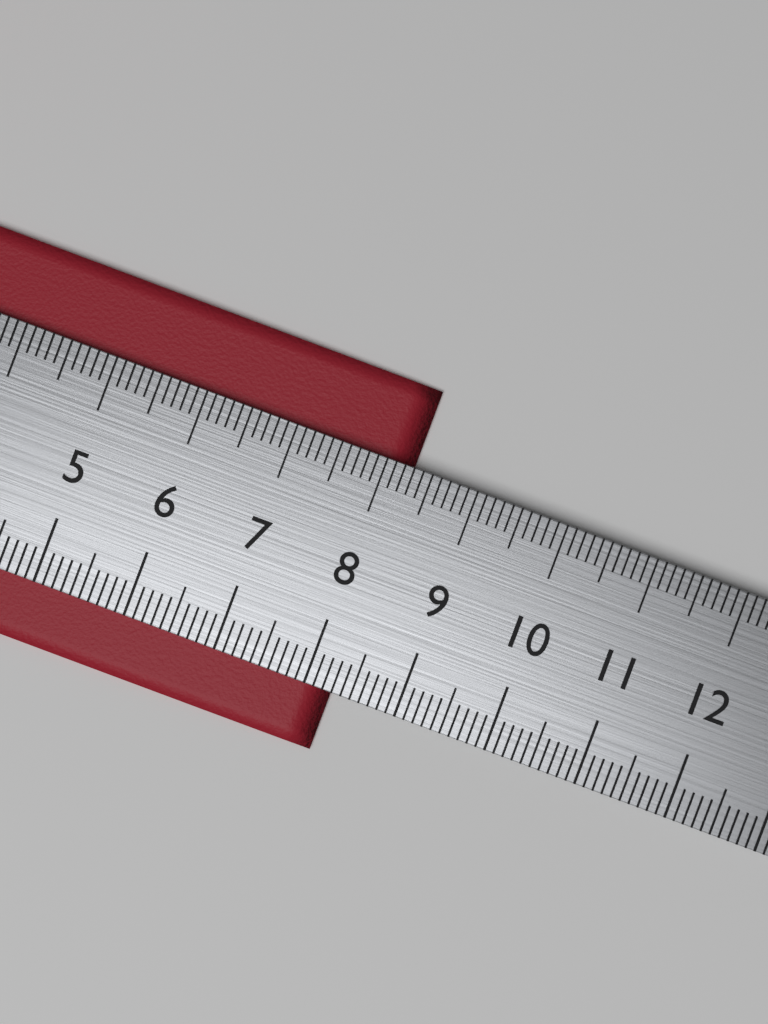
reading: 8.3 cm
